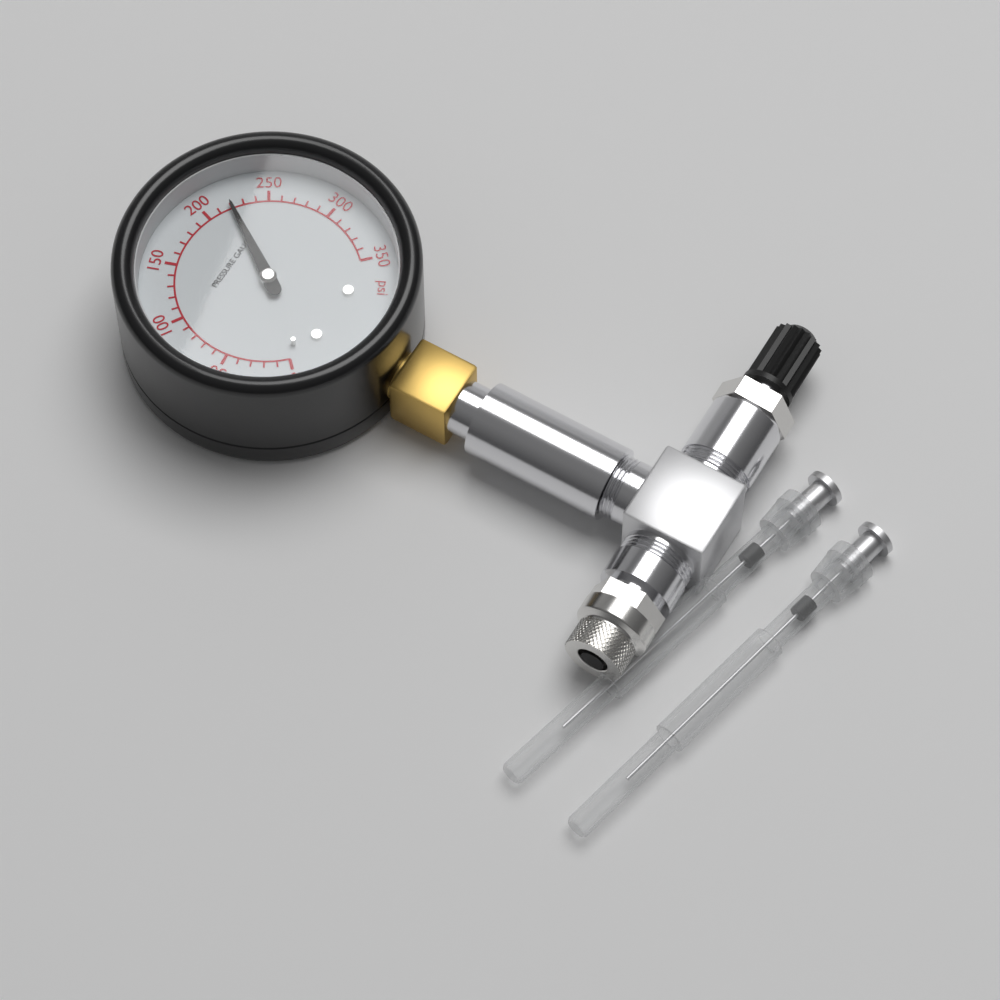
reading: 220 psi
